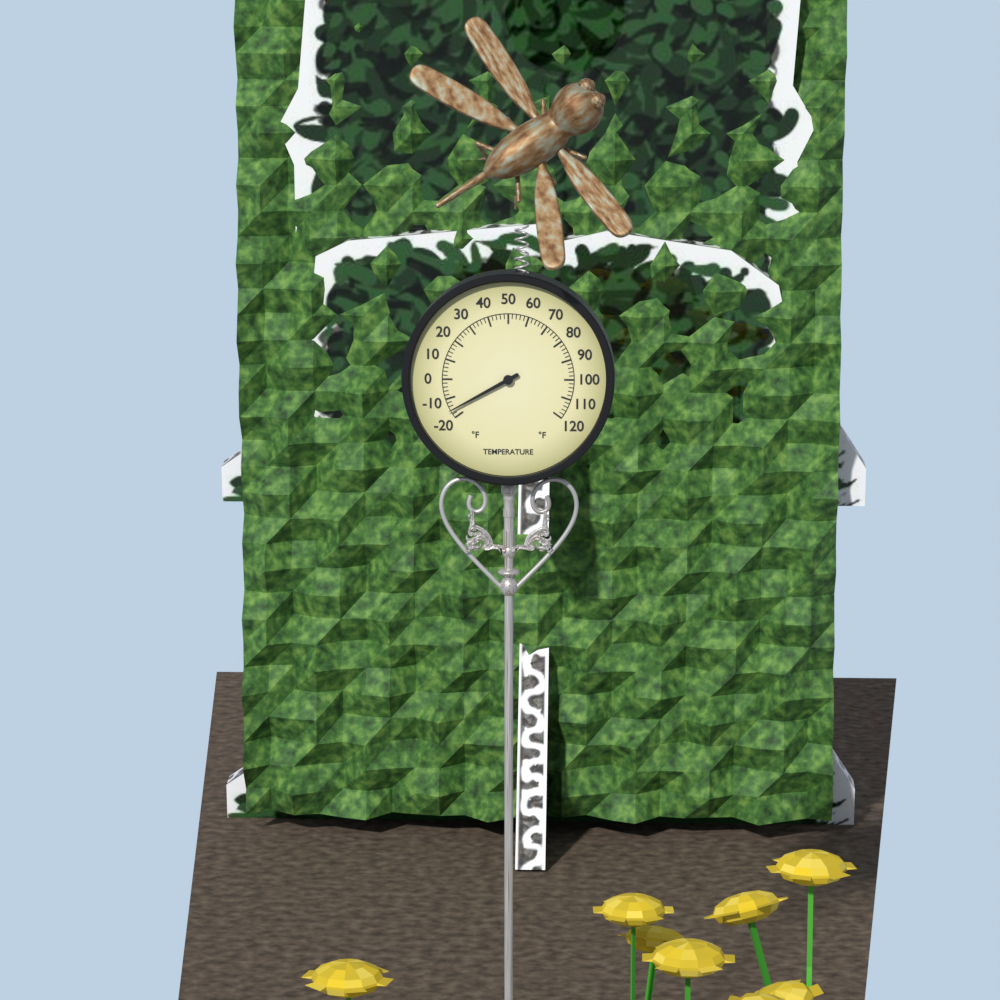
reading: -16 °F
